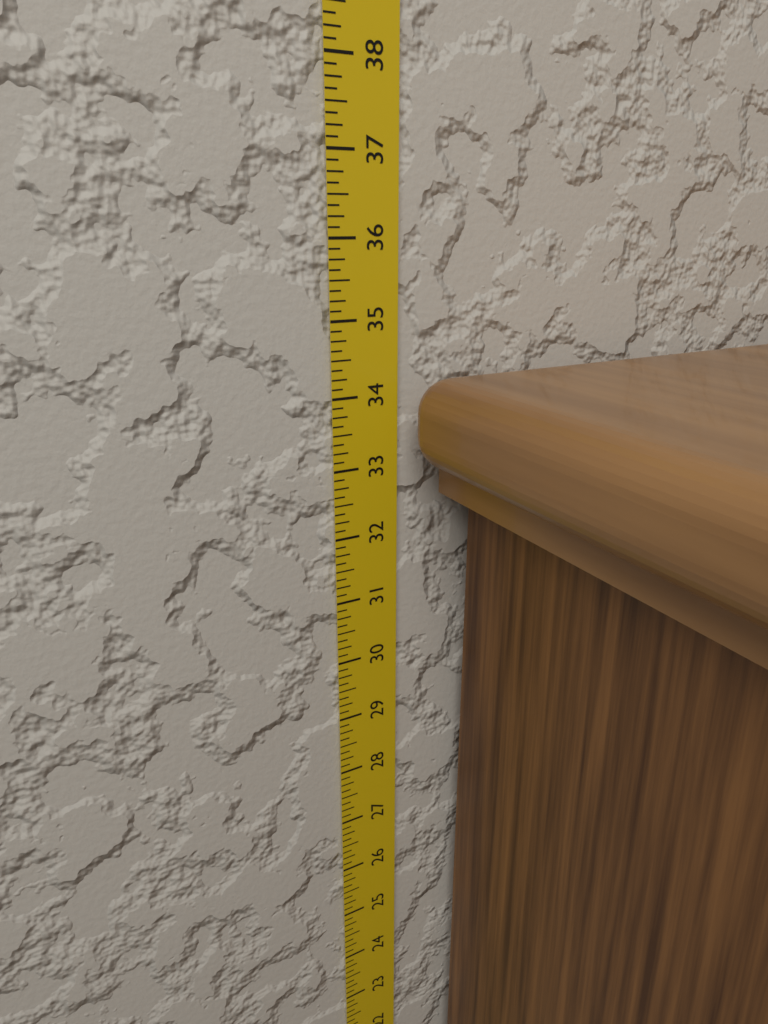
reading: 34.250 in
